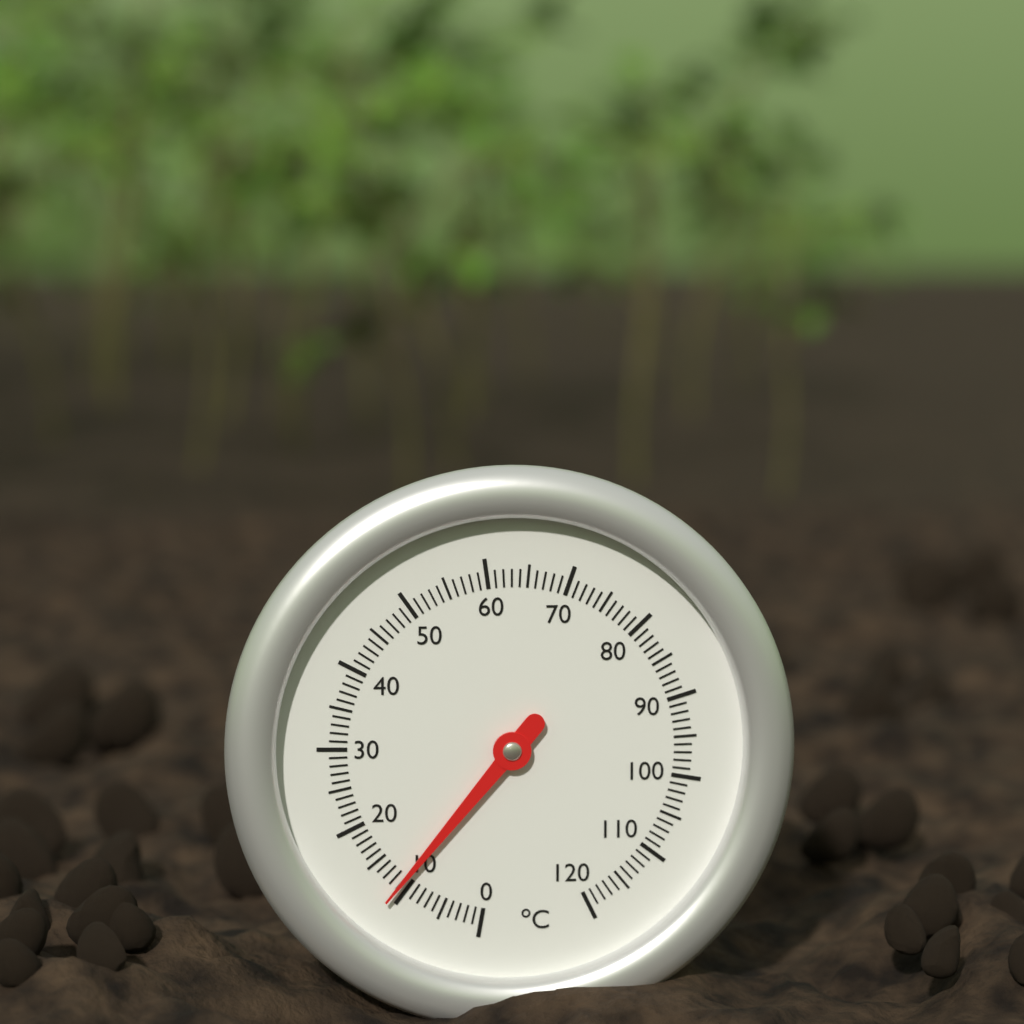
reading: 11 °C
